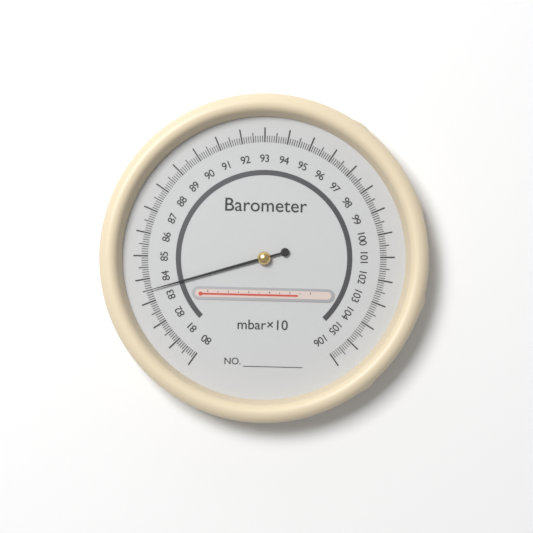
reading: 83.5 mbar×10
